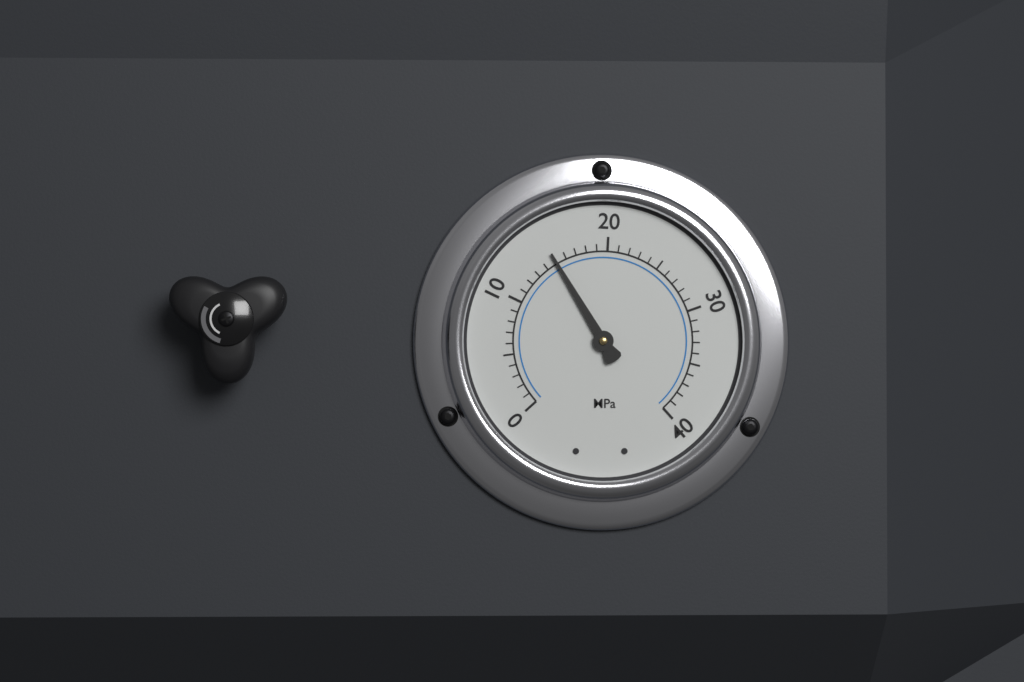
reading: 15 MPa
